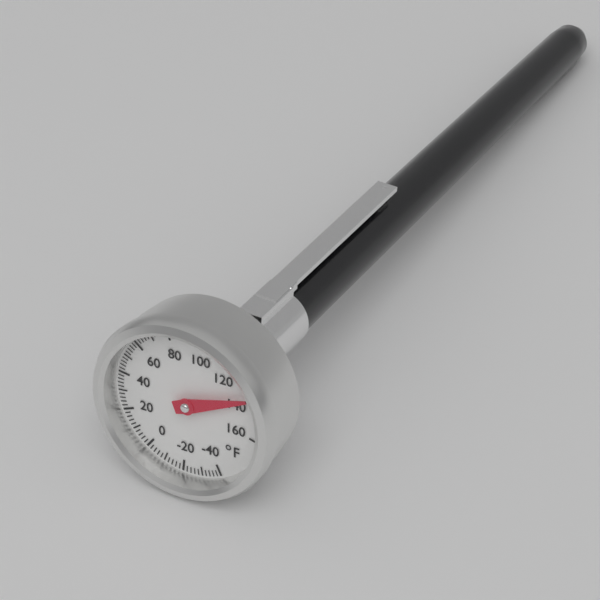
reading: 136 °F
